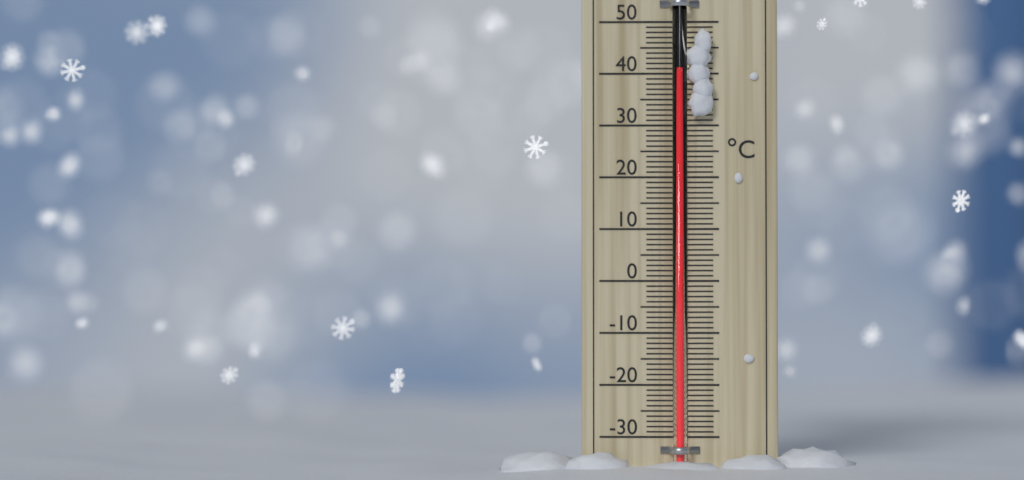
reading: 40 °C
